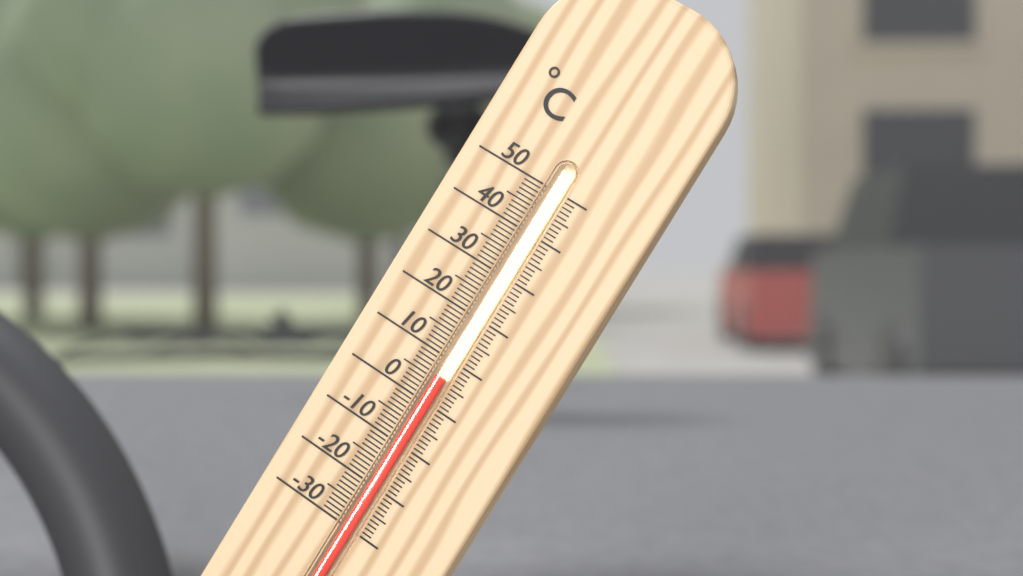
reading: 6 °C
